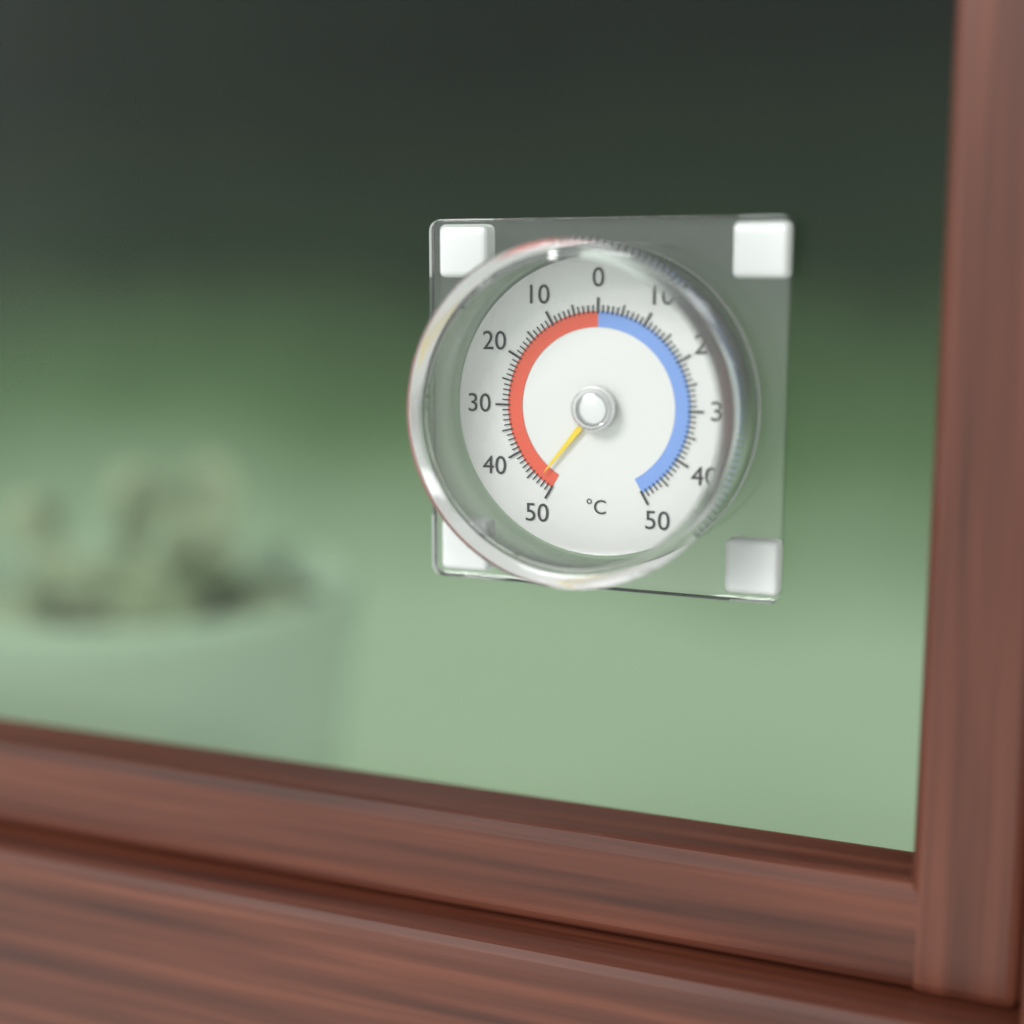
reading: 47 °C
